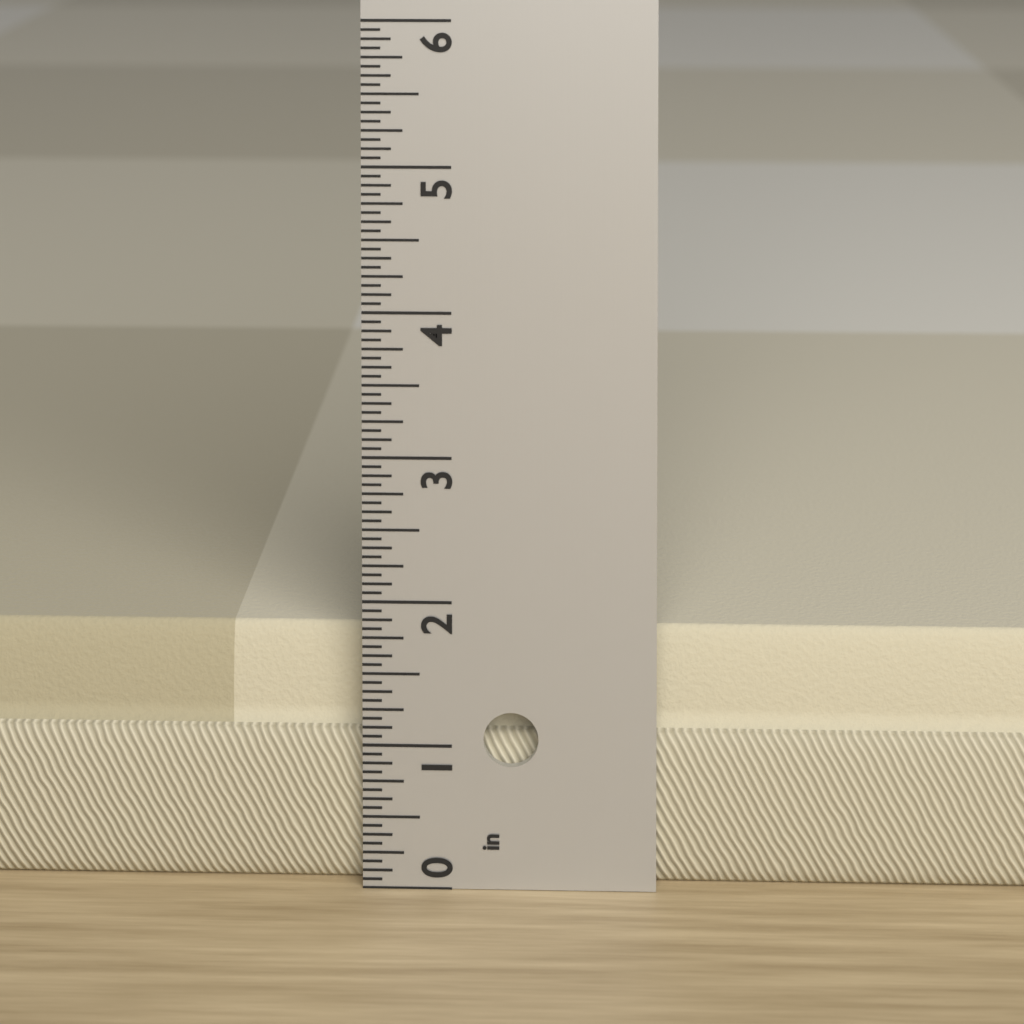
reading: 1.7500 in
